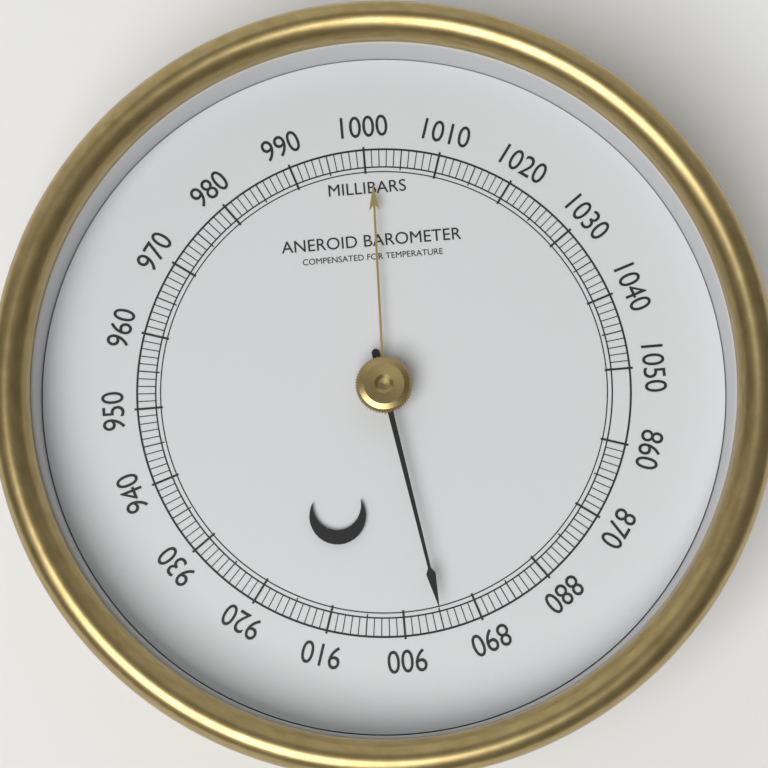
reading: 895 mbar
